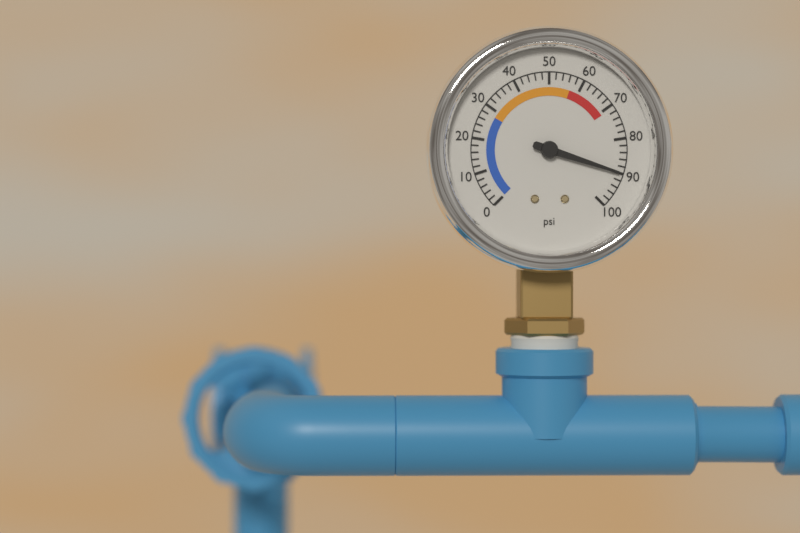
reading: 90 psi
